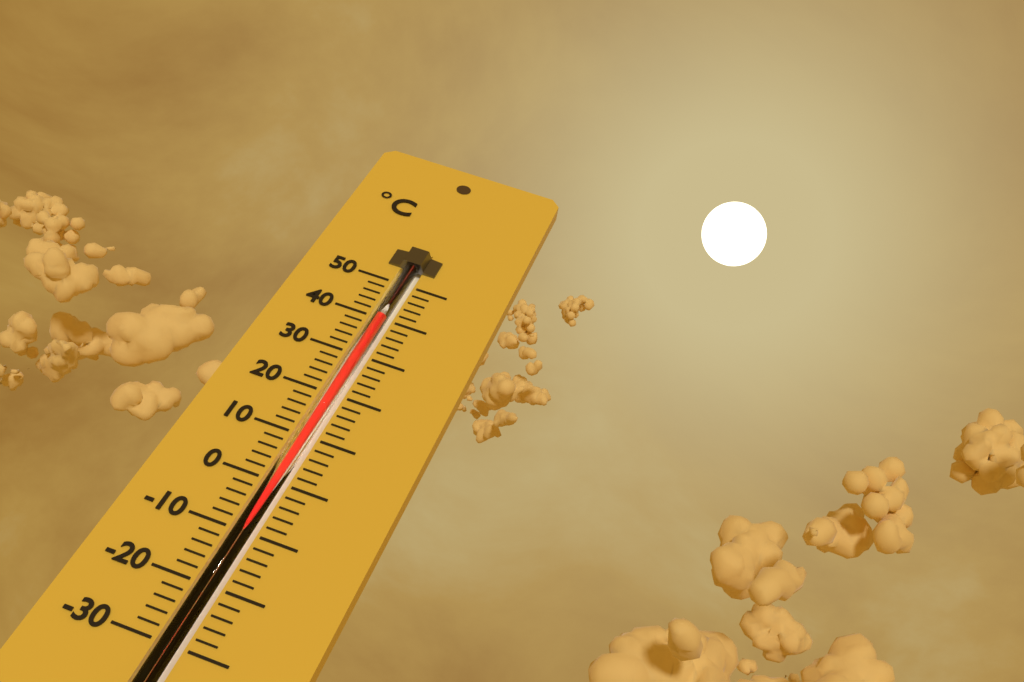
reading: 40 °C
